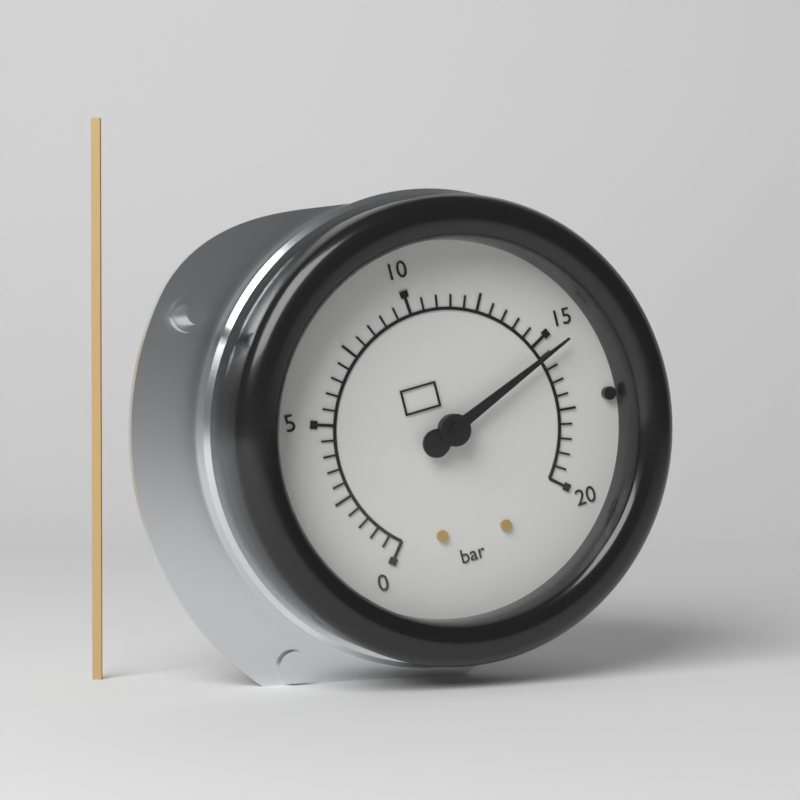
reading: 15.5 bar
